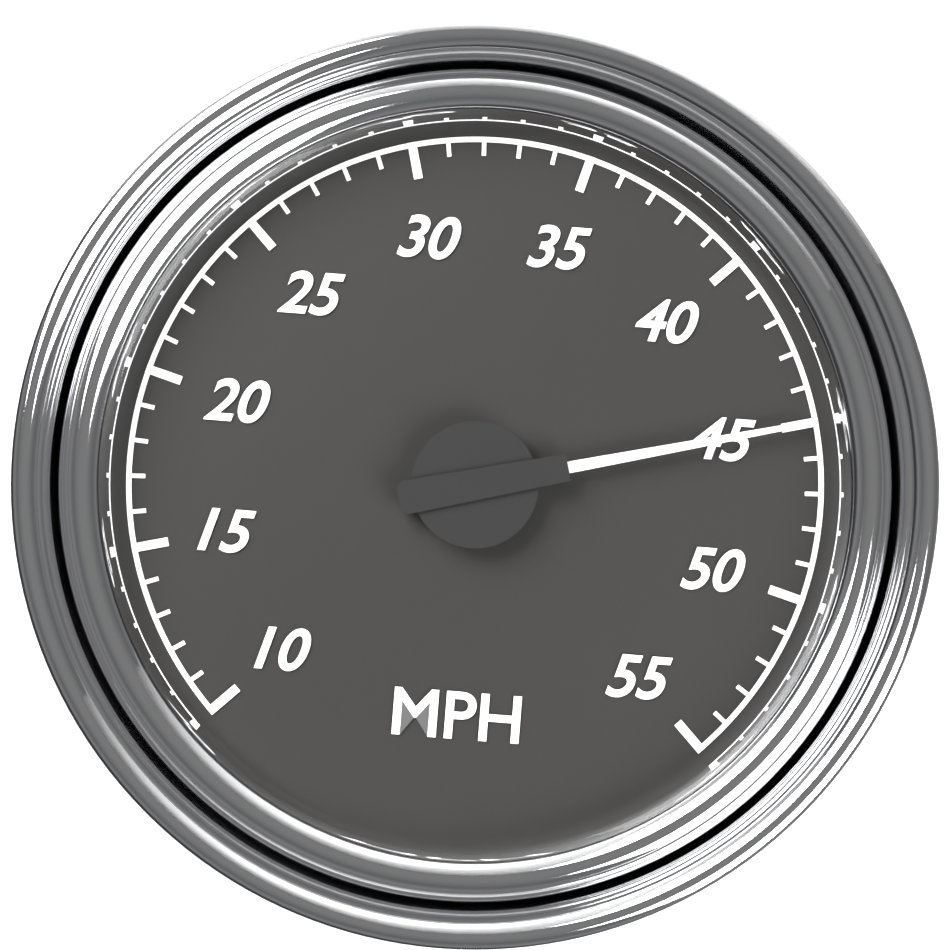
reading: 45 MPH
